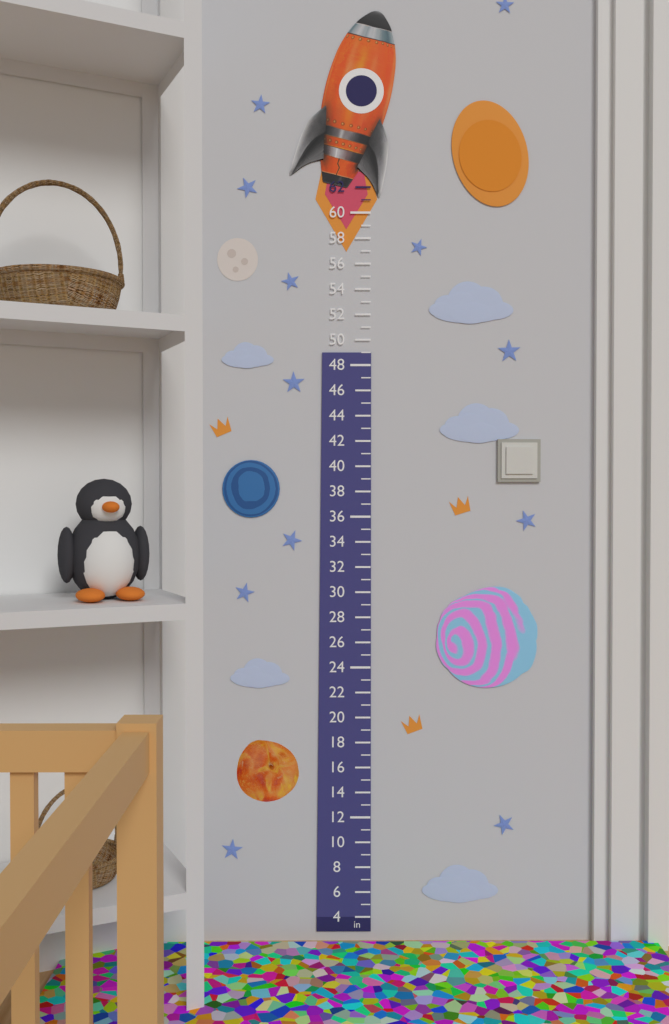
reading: 49 in
